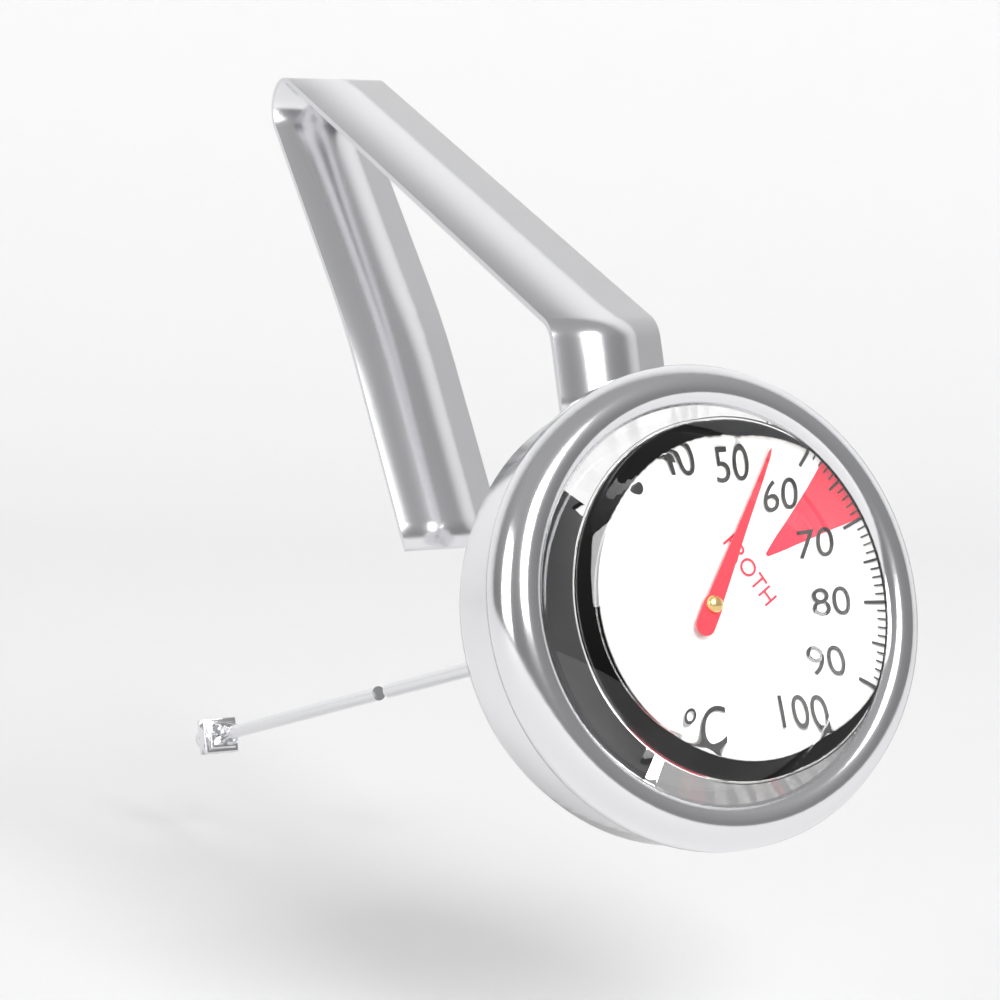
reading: 55 °C
